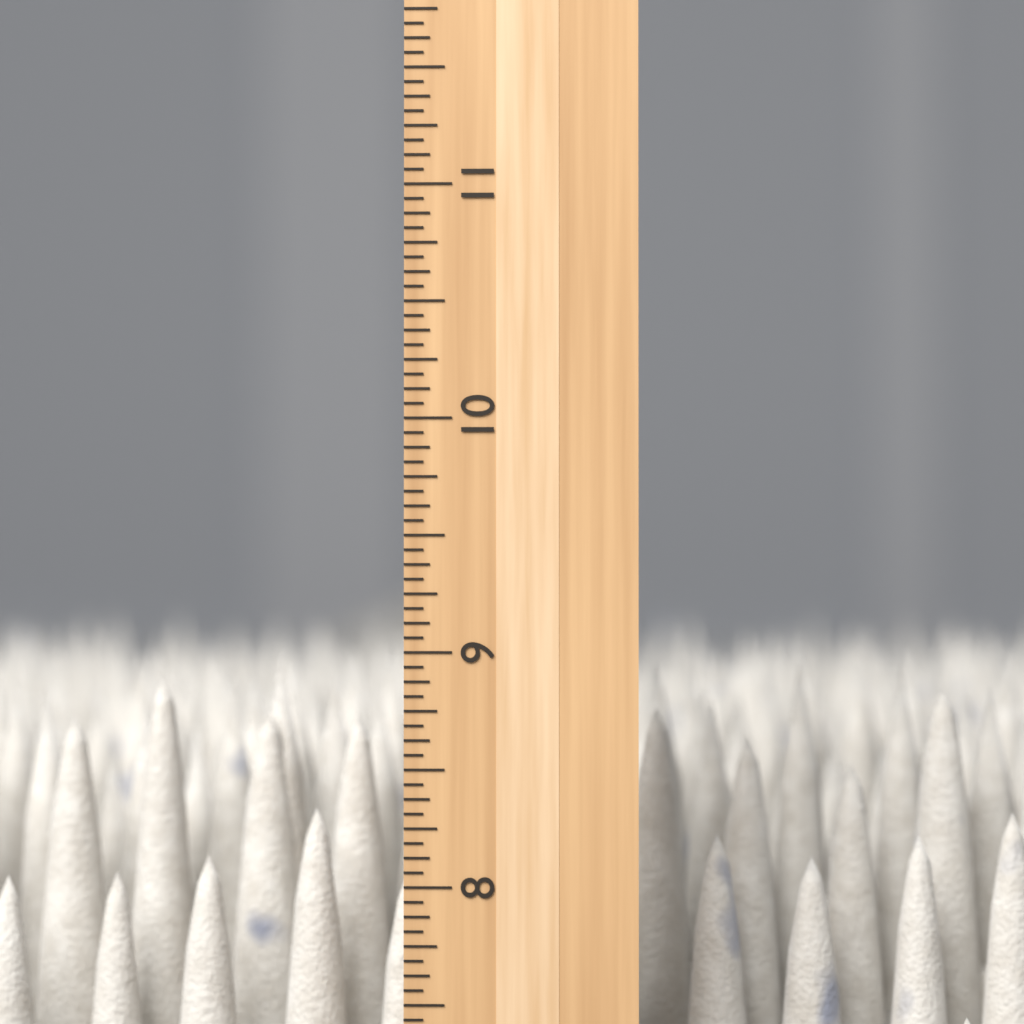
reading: 8.9375 inch
